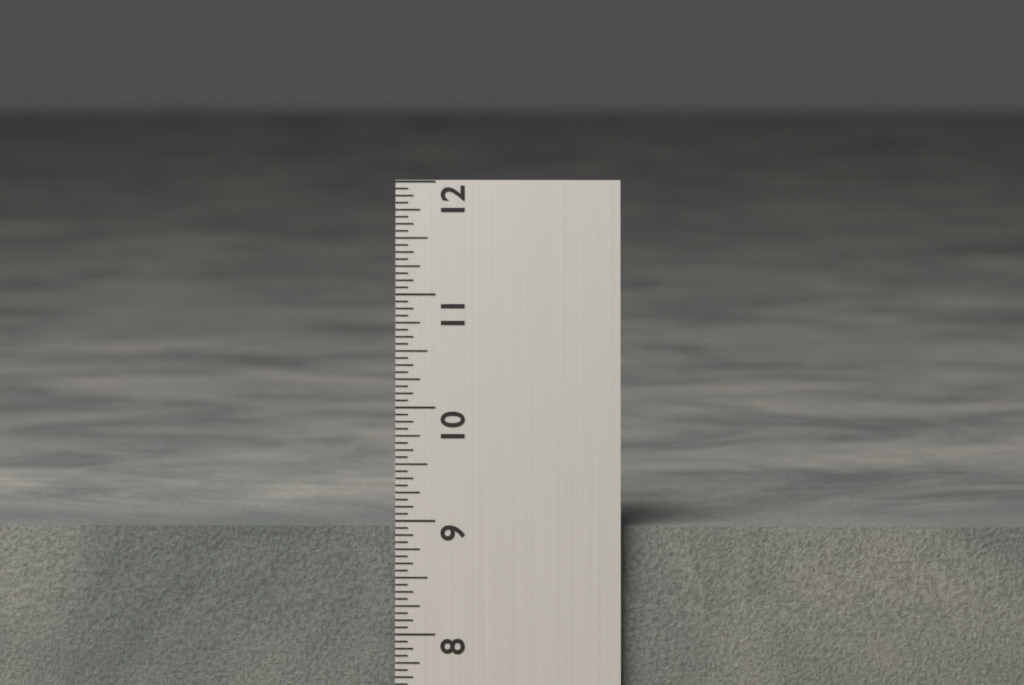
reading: 8.9375 in
